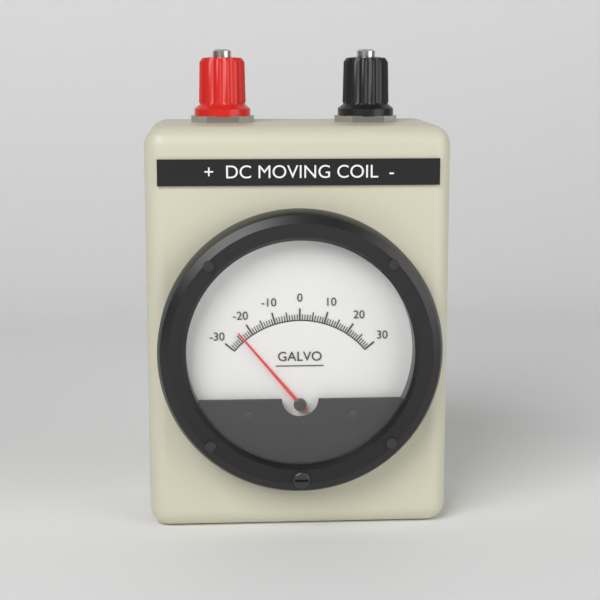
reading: -24 (no unit)
